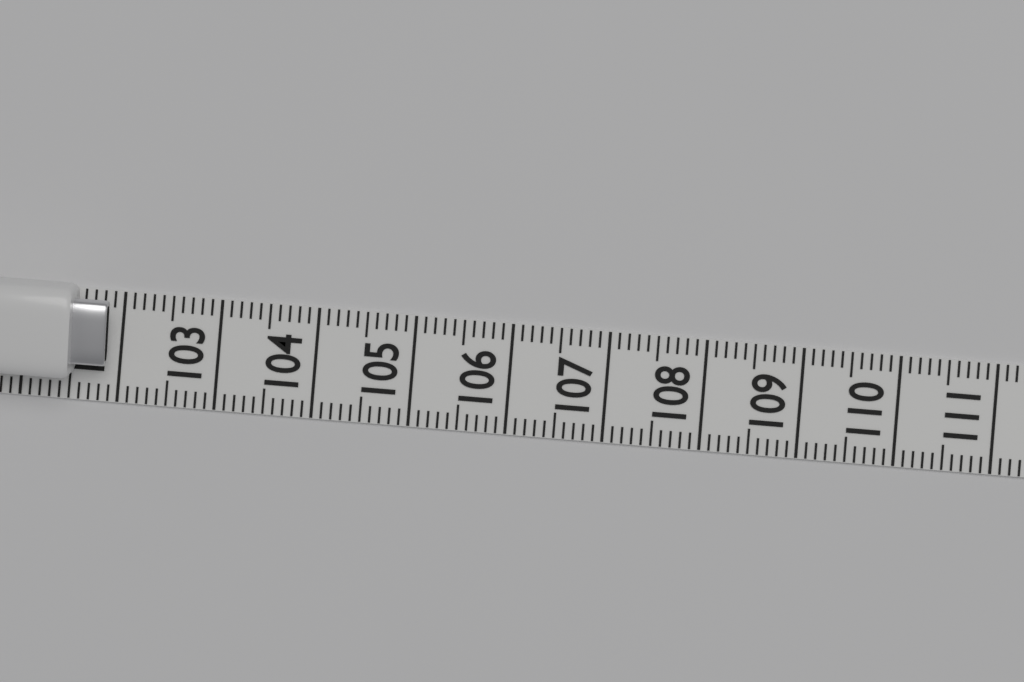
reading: 101.9 (no unit)
